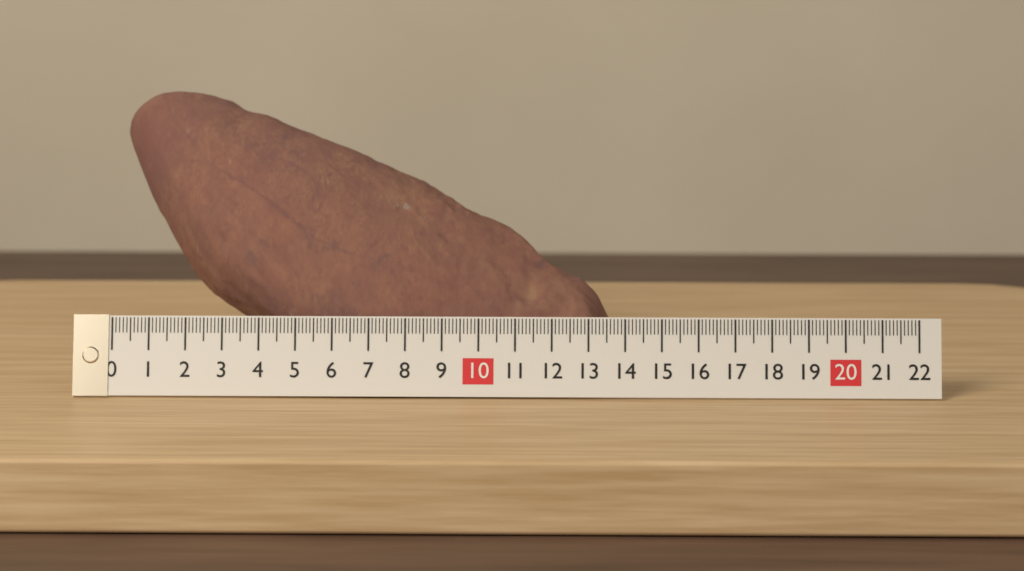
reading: 13.6 (no unit)
